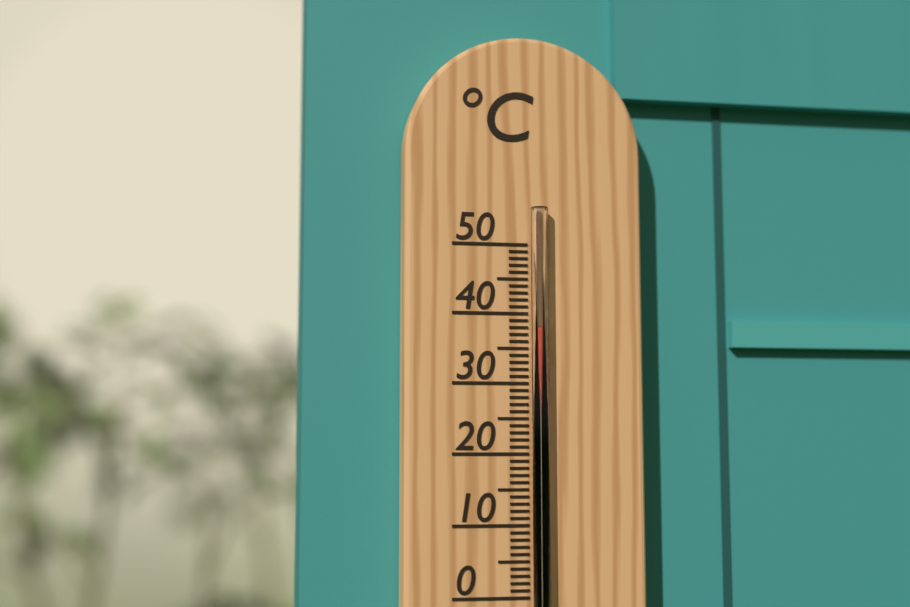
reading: 38 °C
